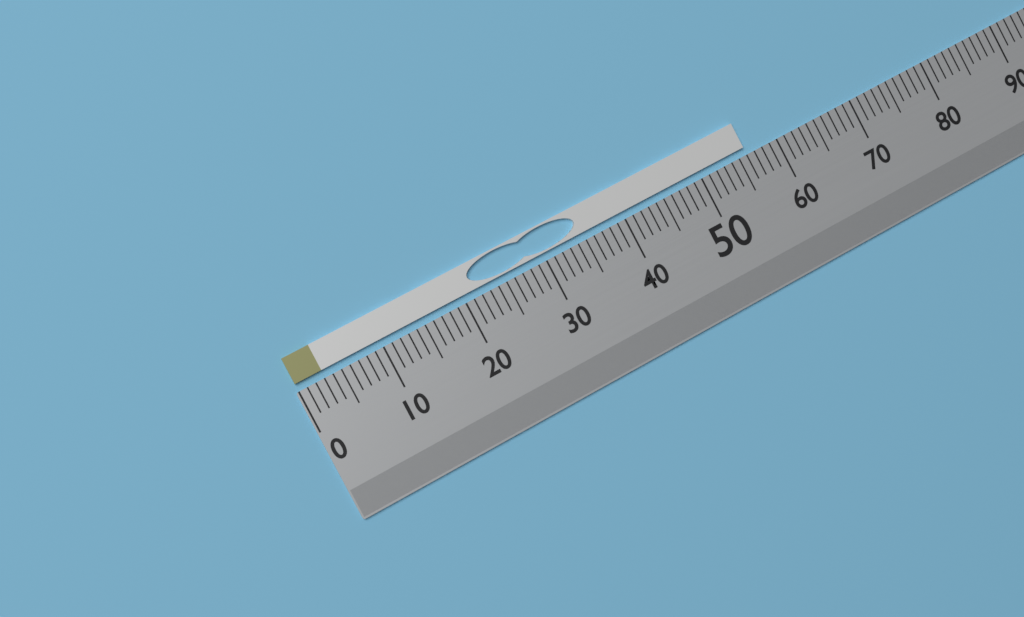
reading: 56 (no unit)
